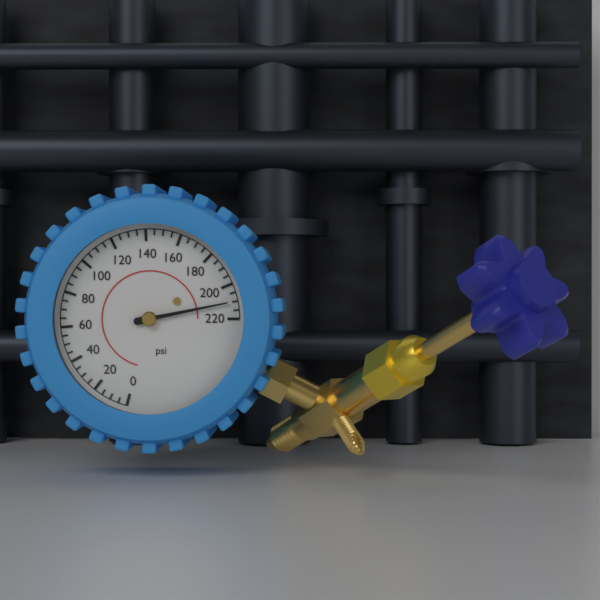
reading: 210 psi
